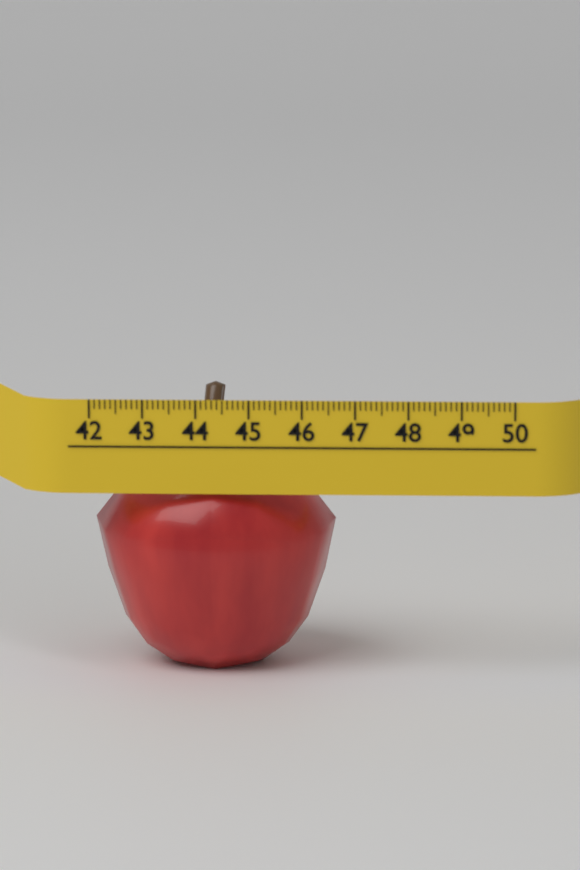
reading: 46.6 (no unit)
